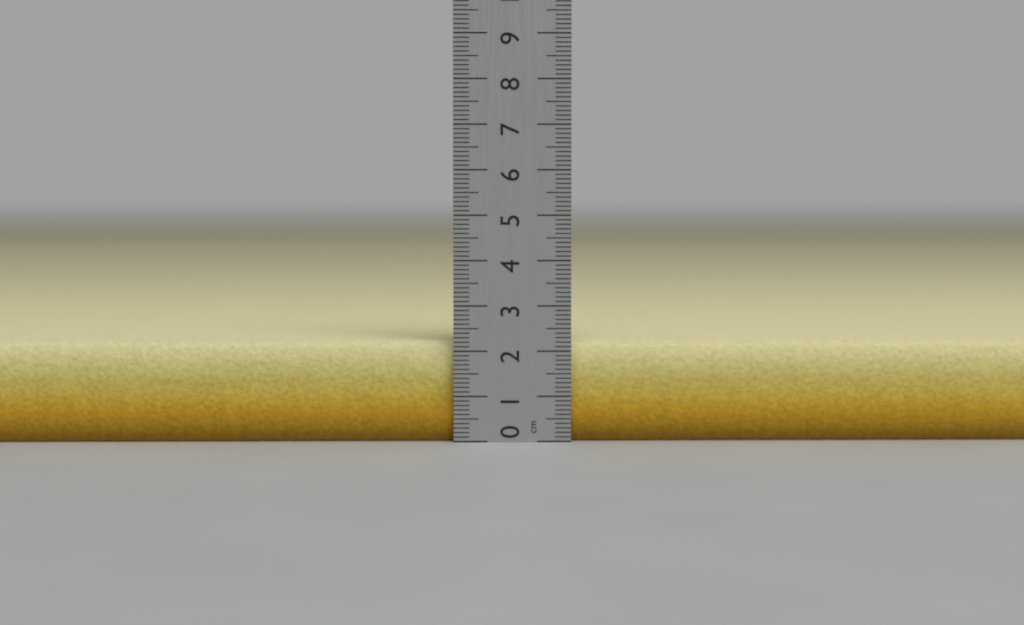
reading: 2.2 cm
